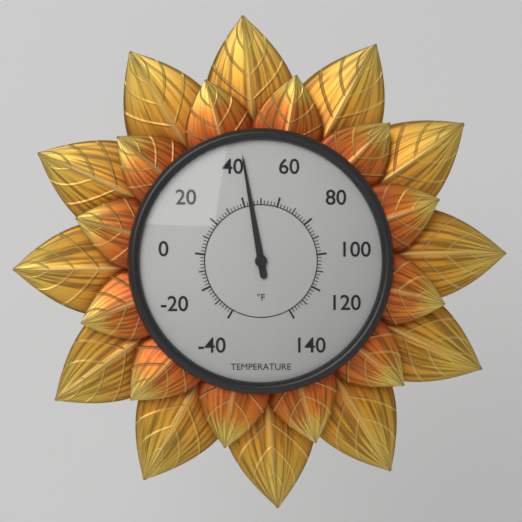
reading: 44 °F
